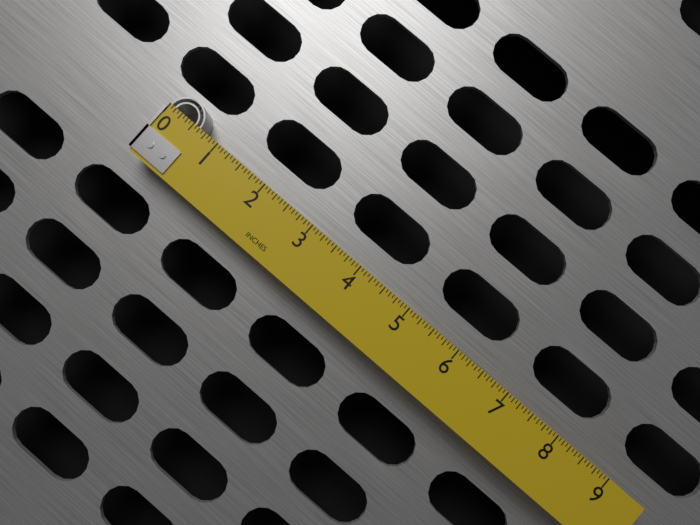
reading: 0.6250 in
